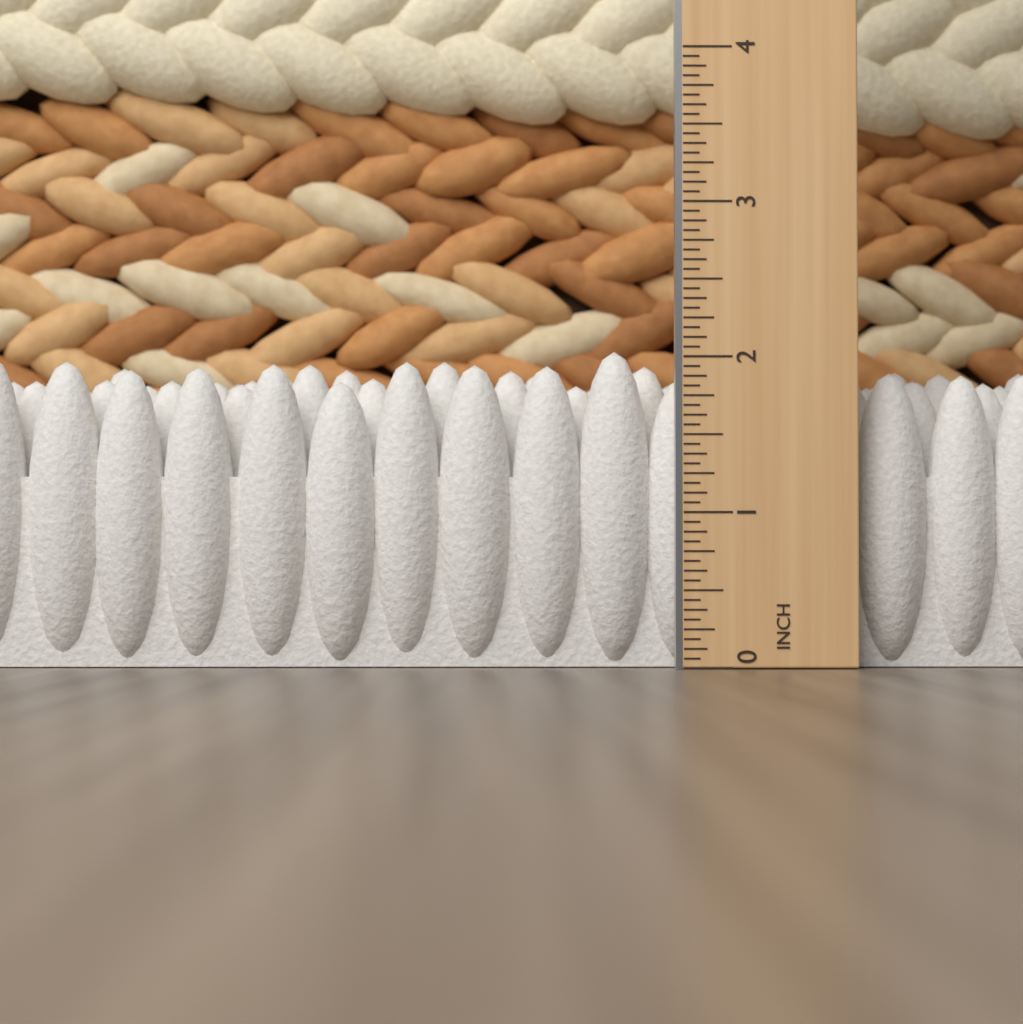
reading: 2.0625 in
